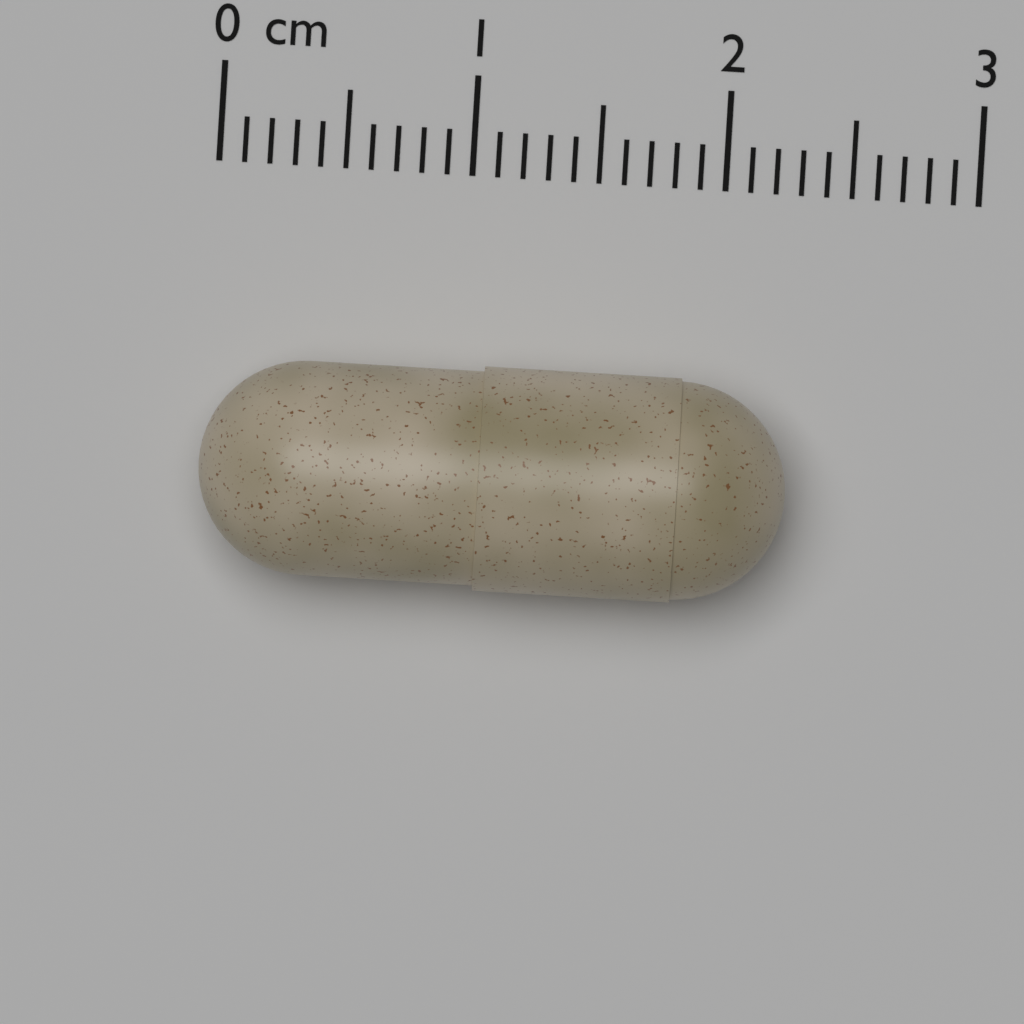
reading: 2.3 cm
